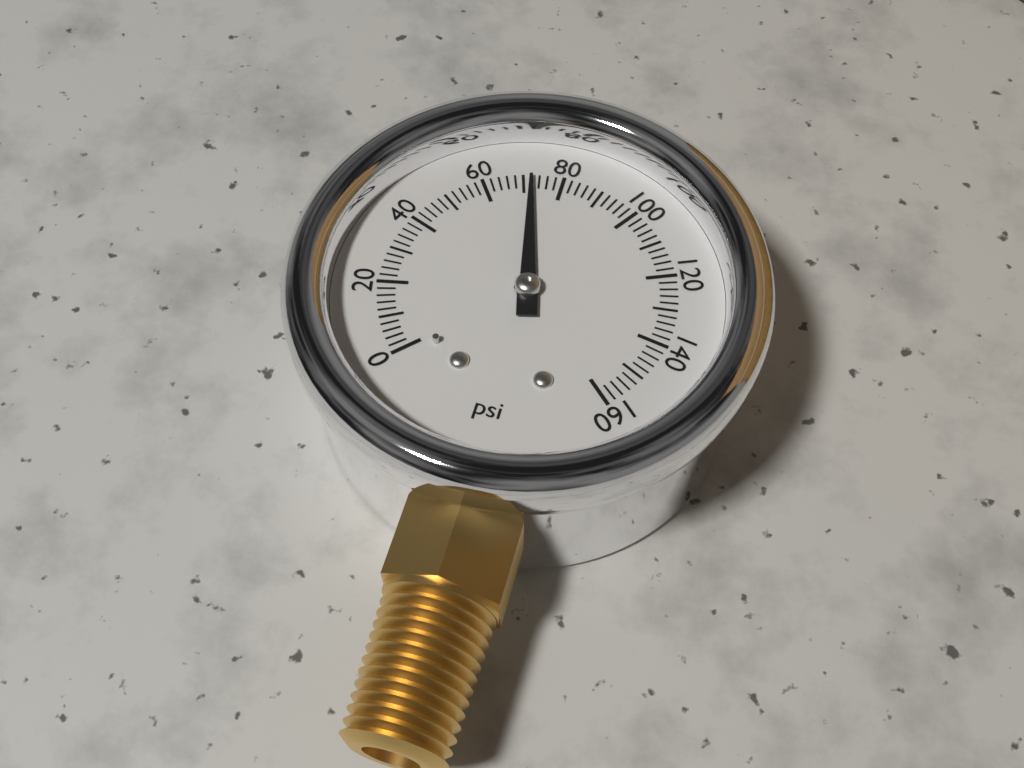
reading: 72 psi
